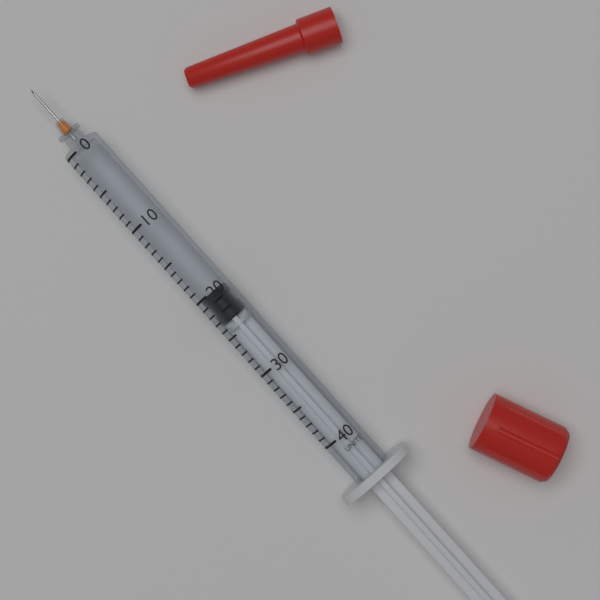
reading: 20 units
